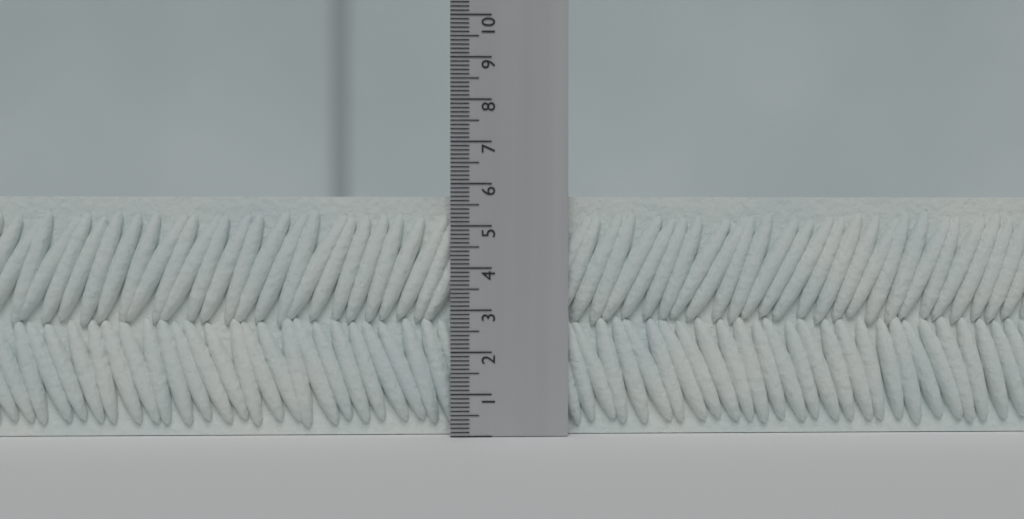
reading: 5.7 (no unit)
